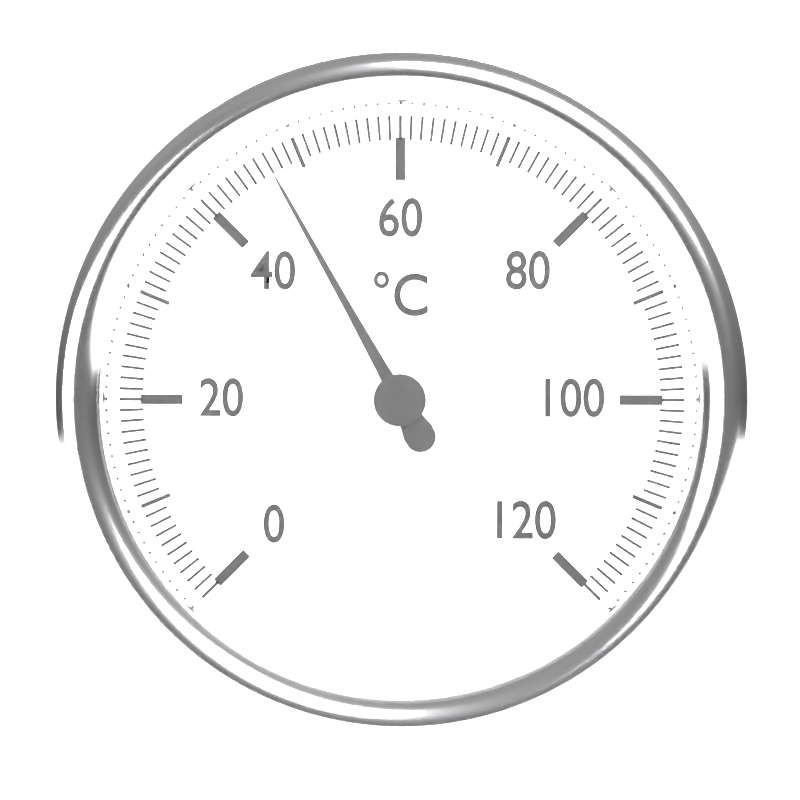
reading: 47 °C
